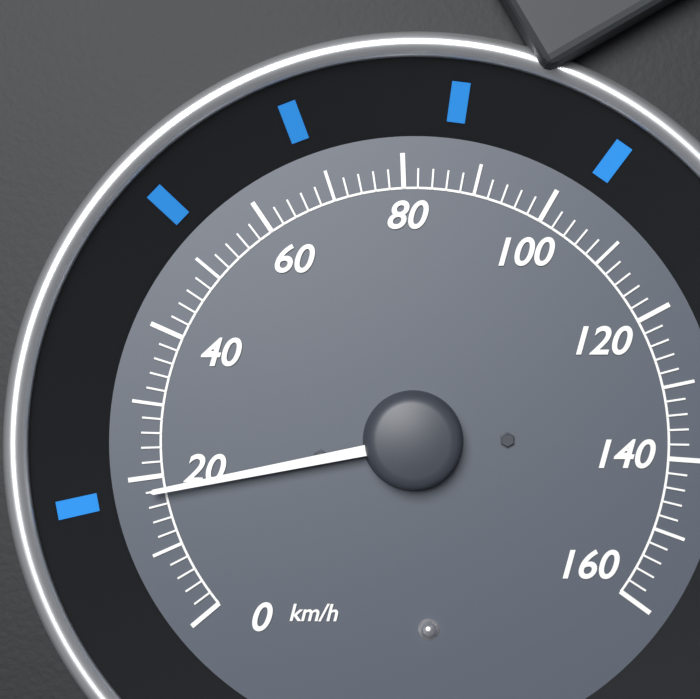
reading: 18 km/h
